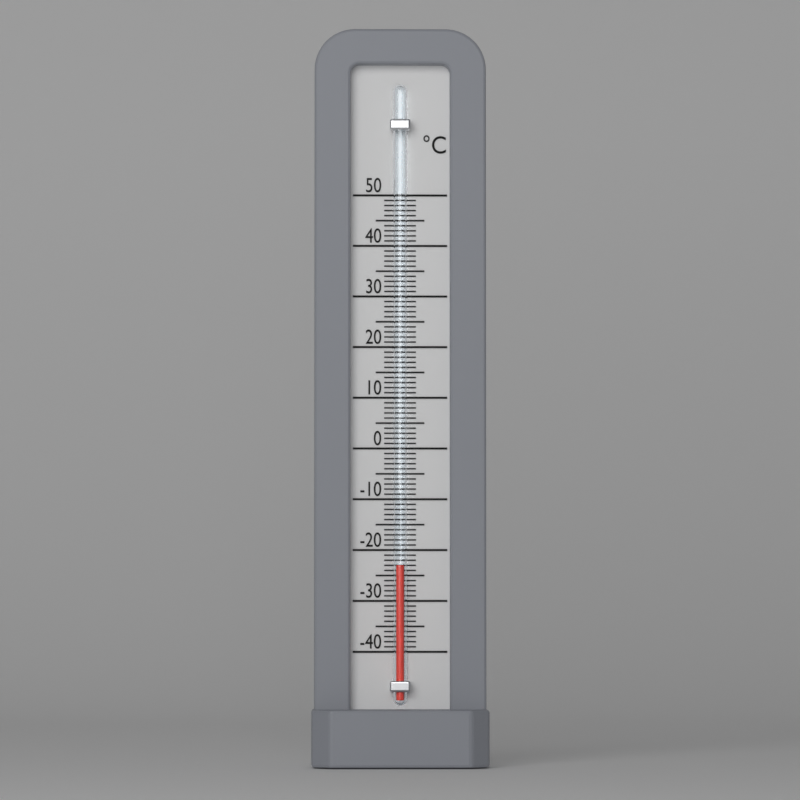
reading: -23 °C
